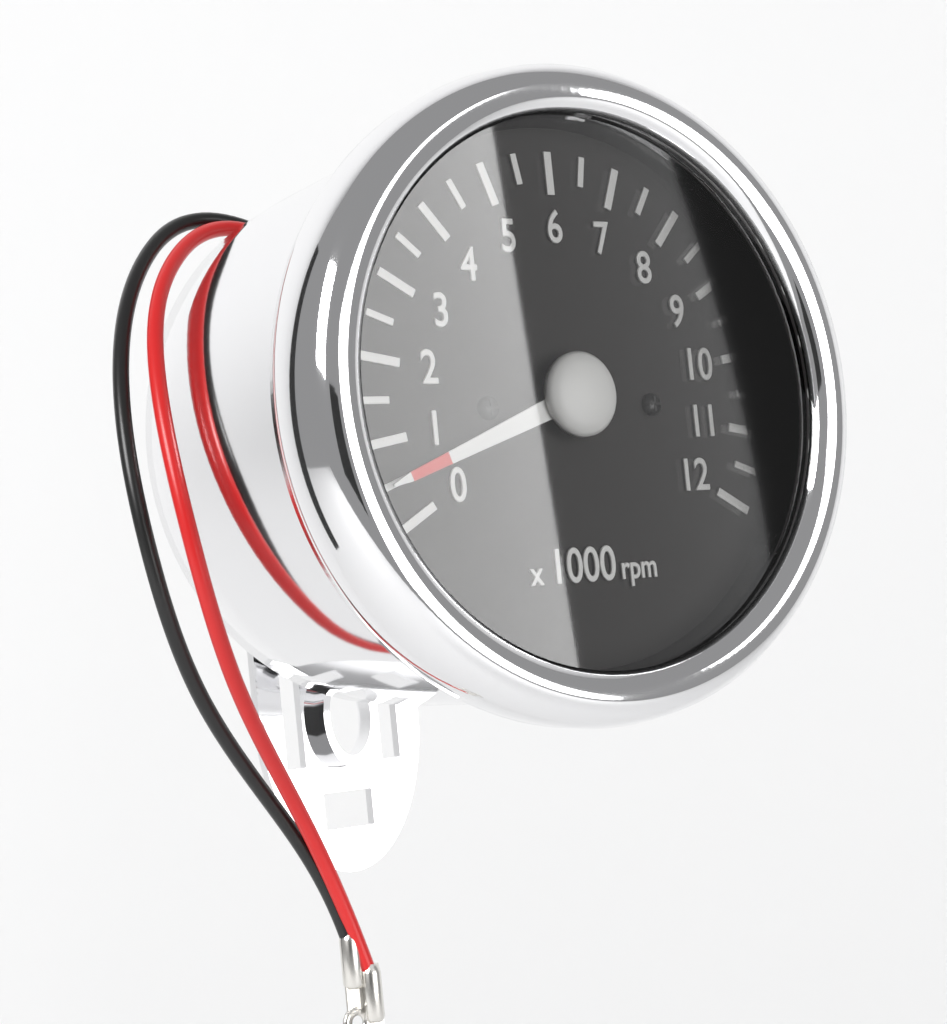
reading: 0.5 x1000 rpm
